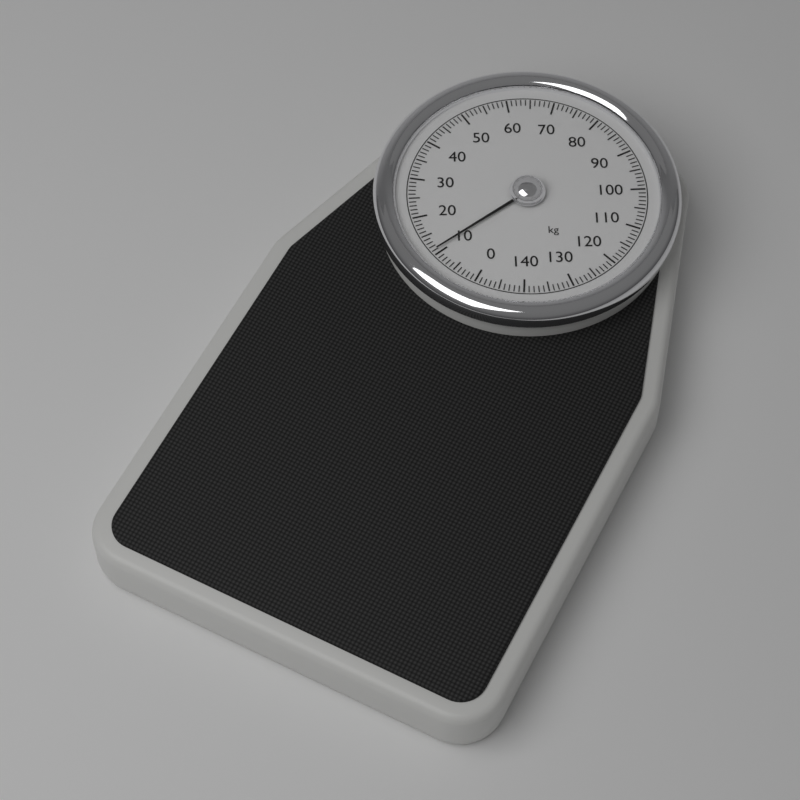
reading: 11 kg
